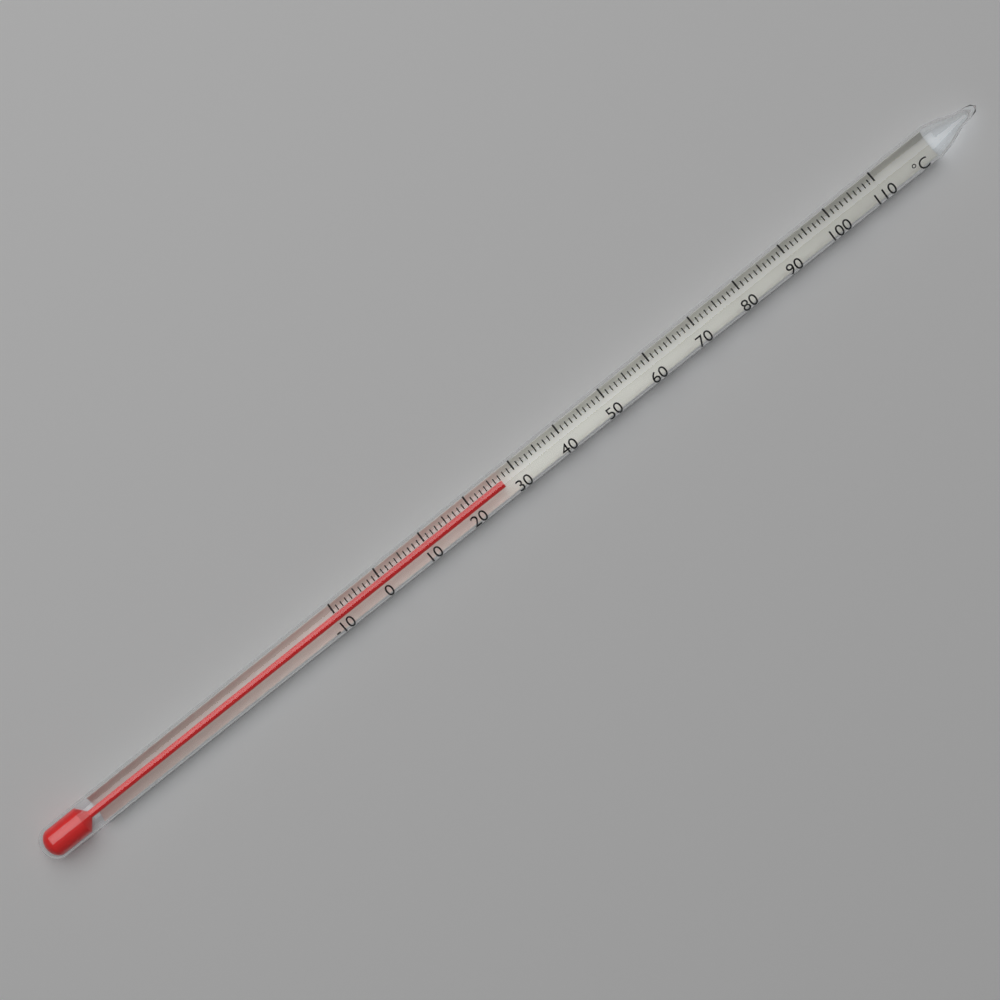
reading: 27 °C
